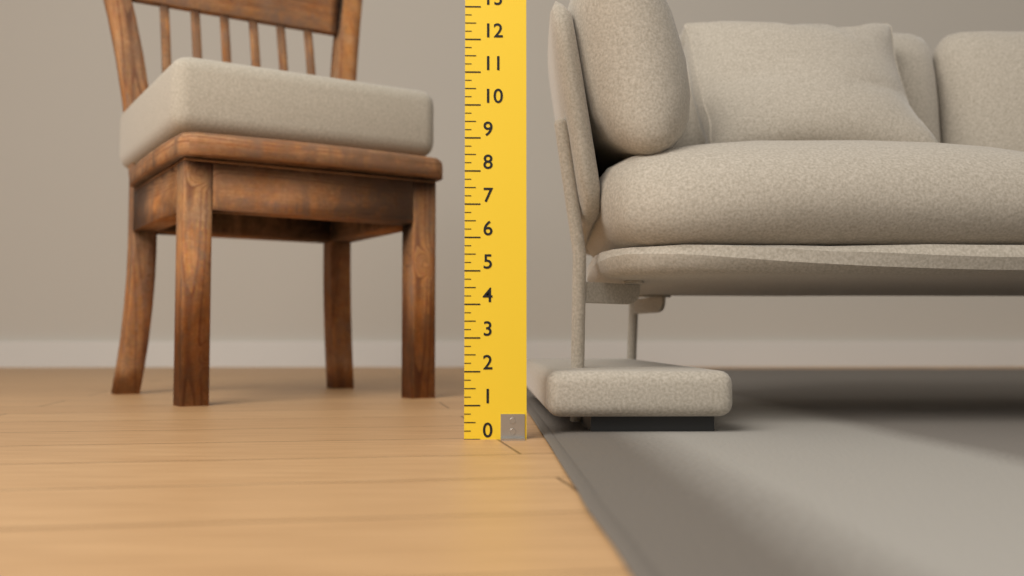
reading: 2.00 (no unit)
